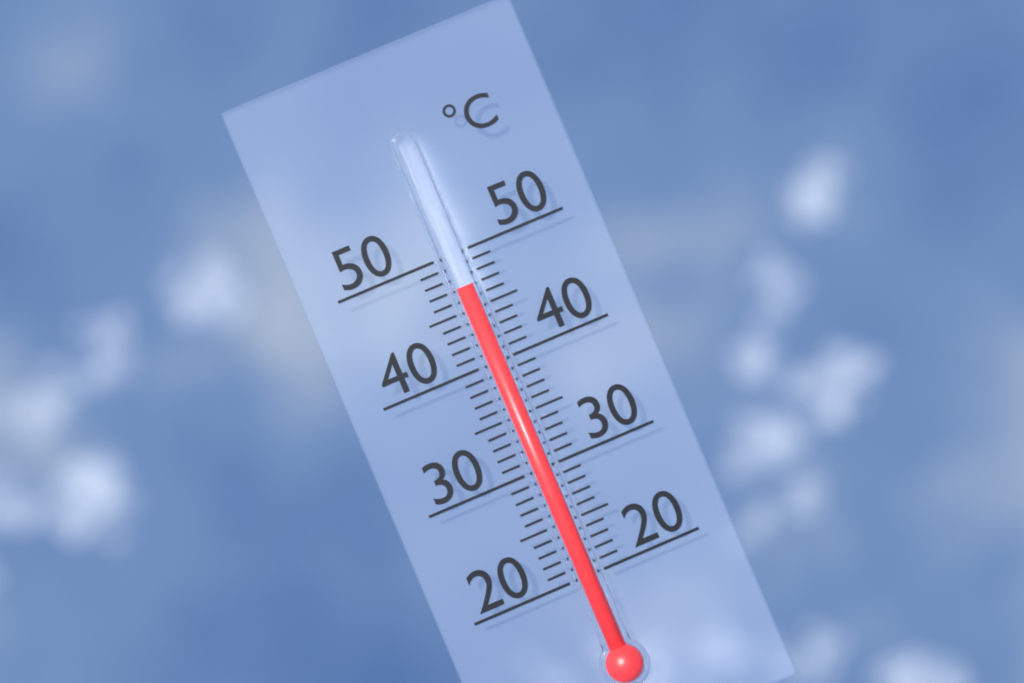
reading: 47 °C
